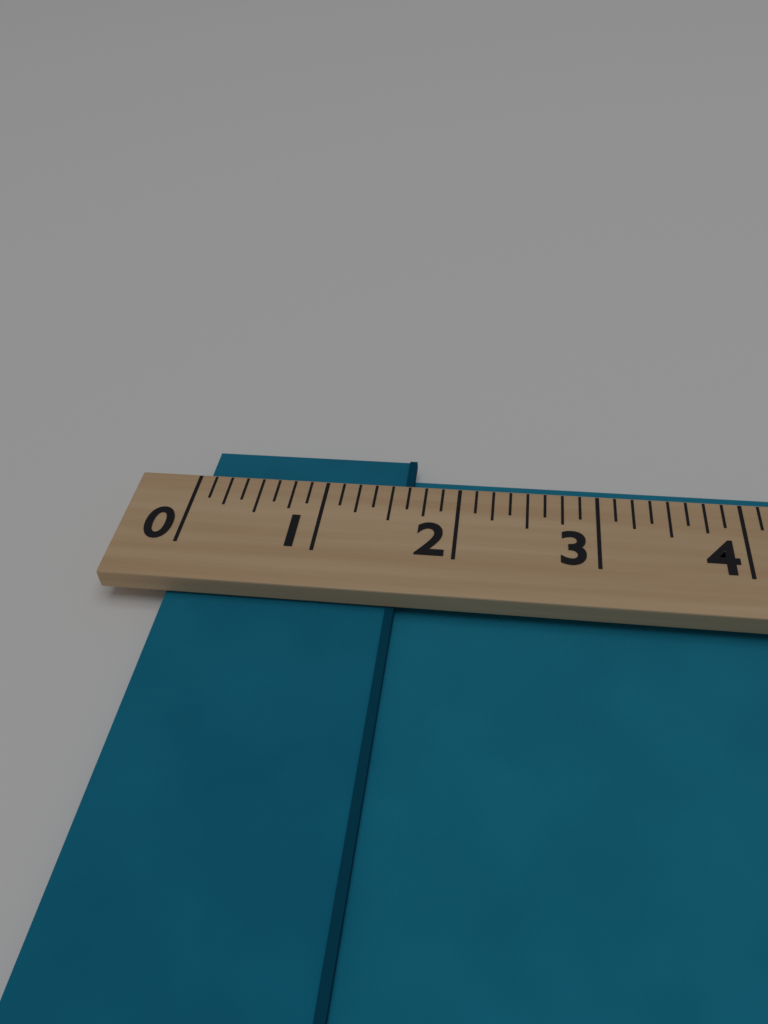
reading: 1.625 (no unit)
